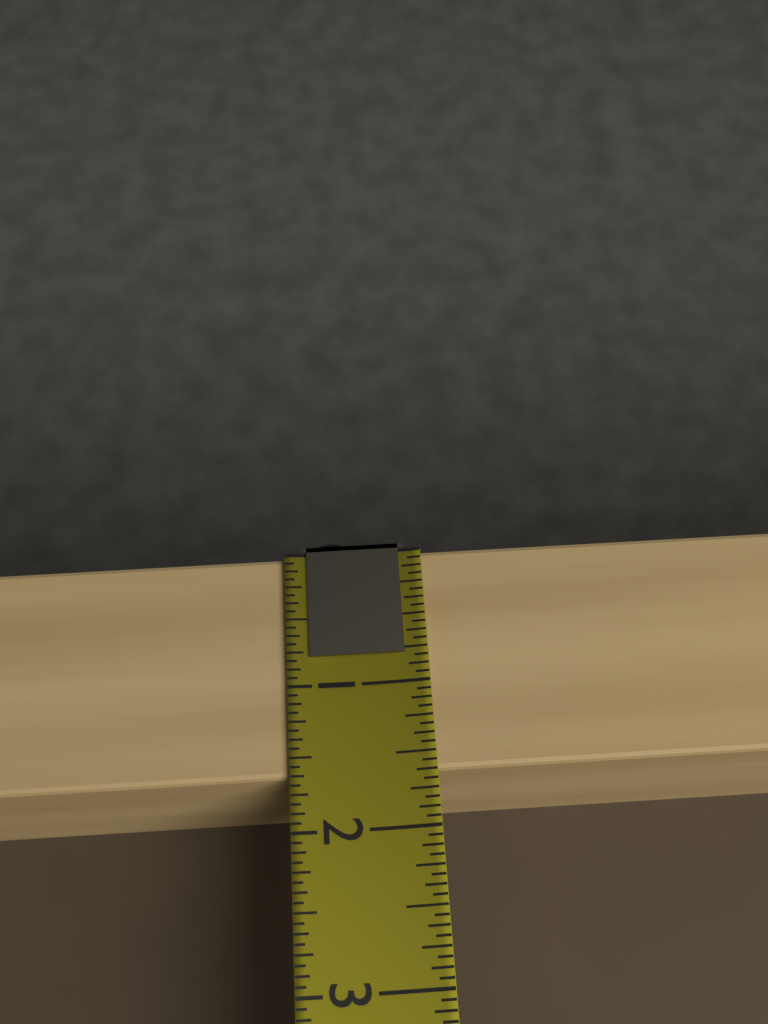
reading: 1.6250 (no unit)
